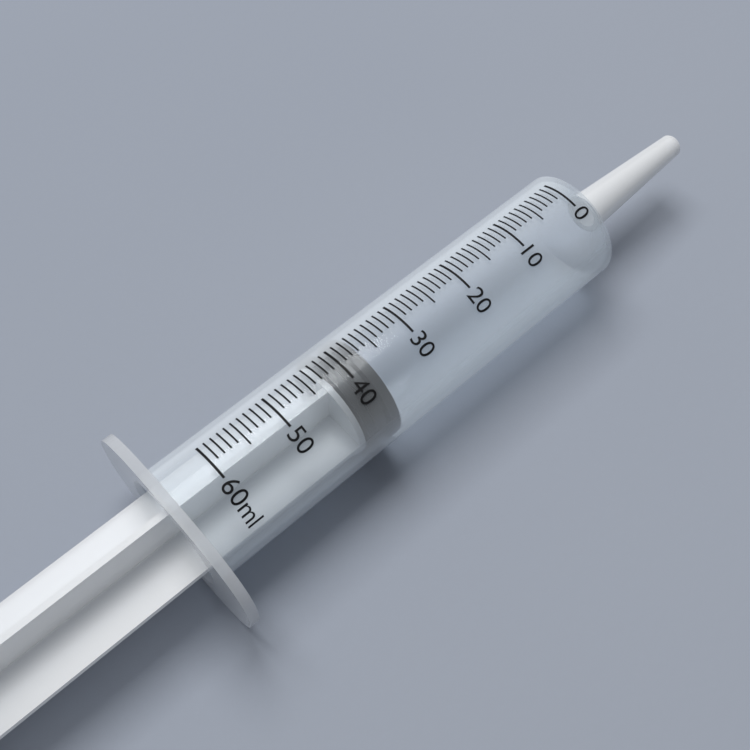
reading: 37 ml
